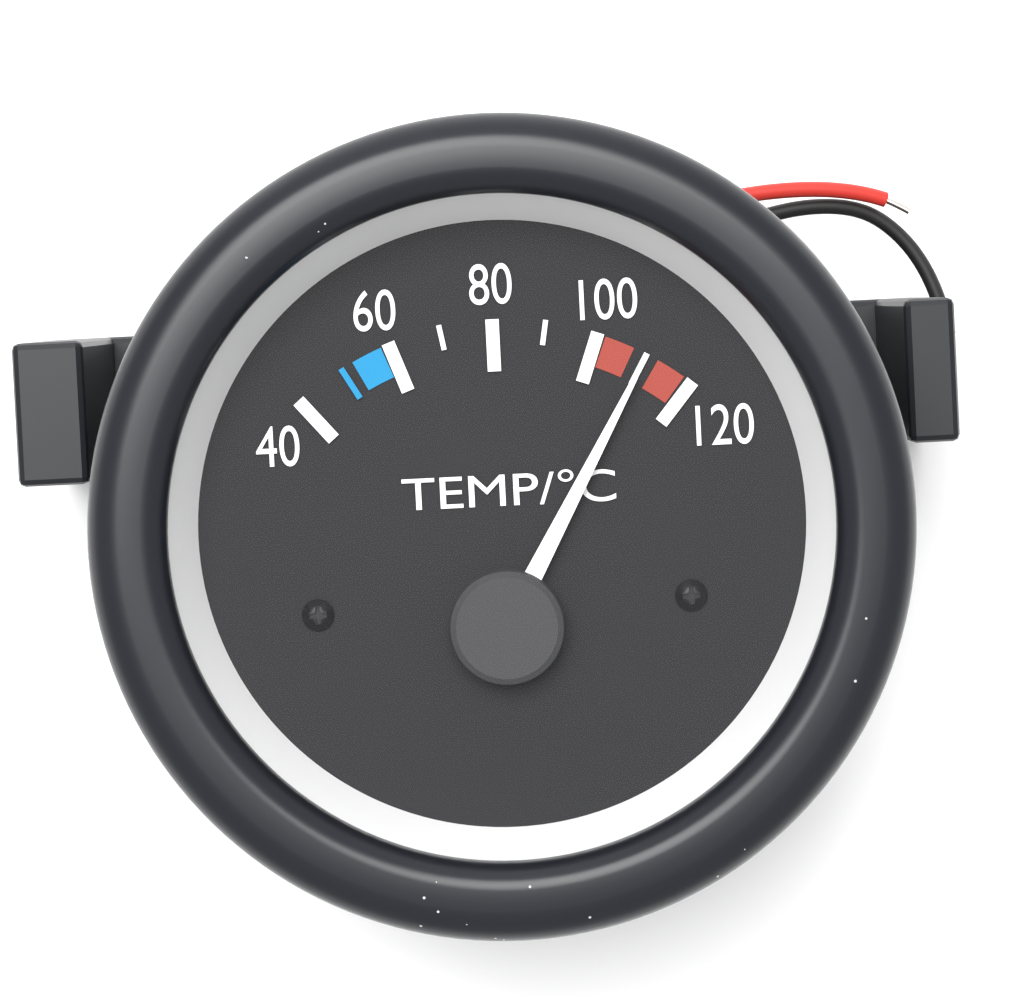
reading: 110 °C
